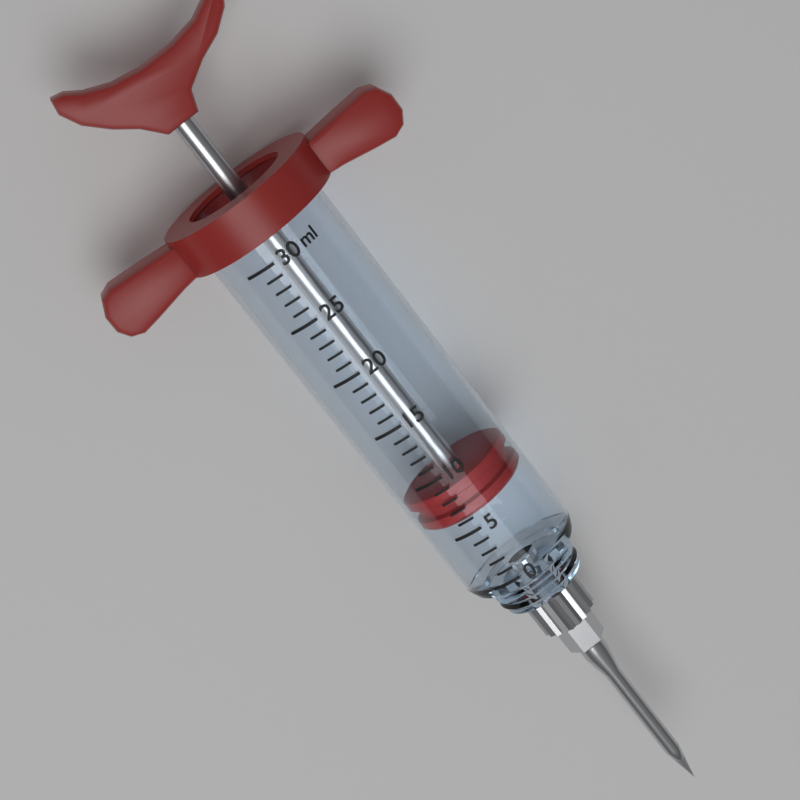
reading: 6 ml
